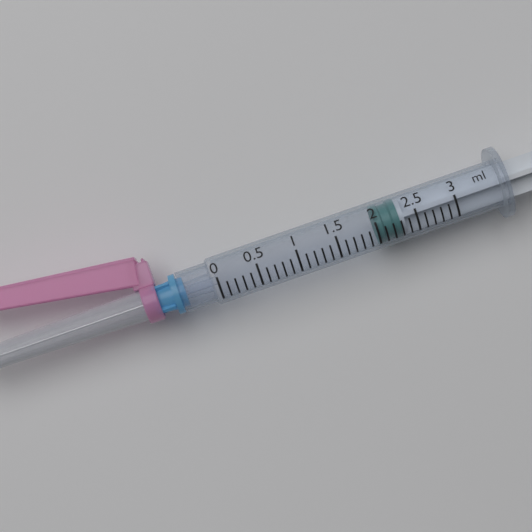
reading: 2.0 ml
